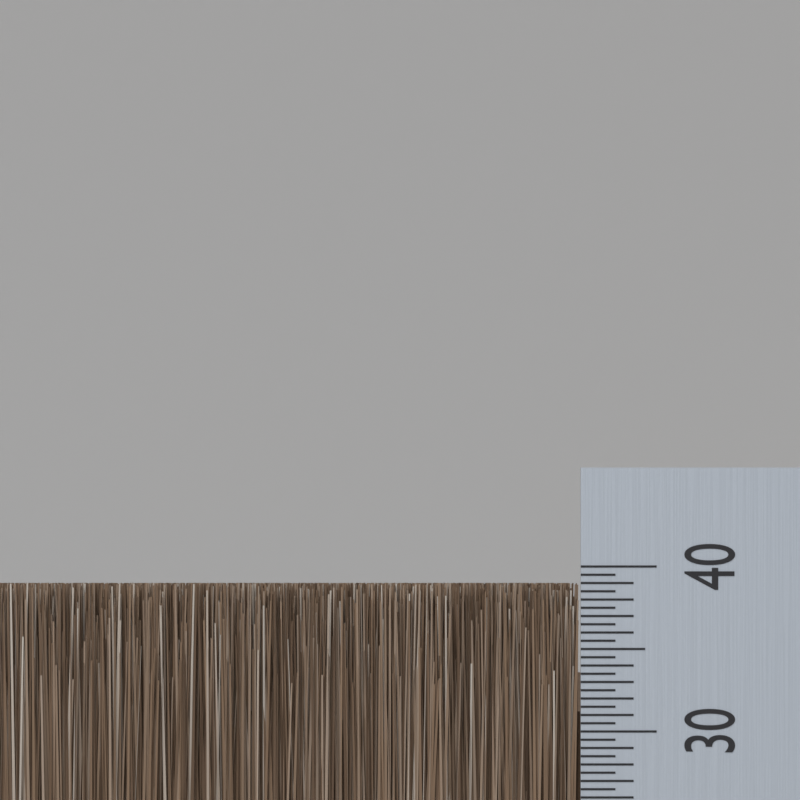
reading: 39.0 (no unit)
